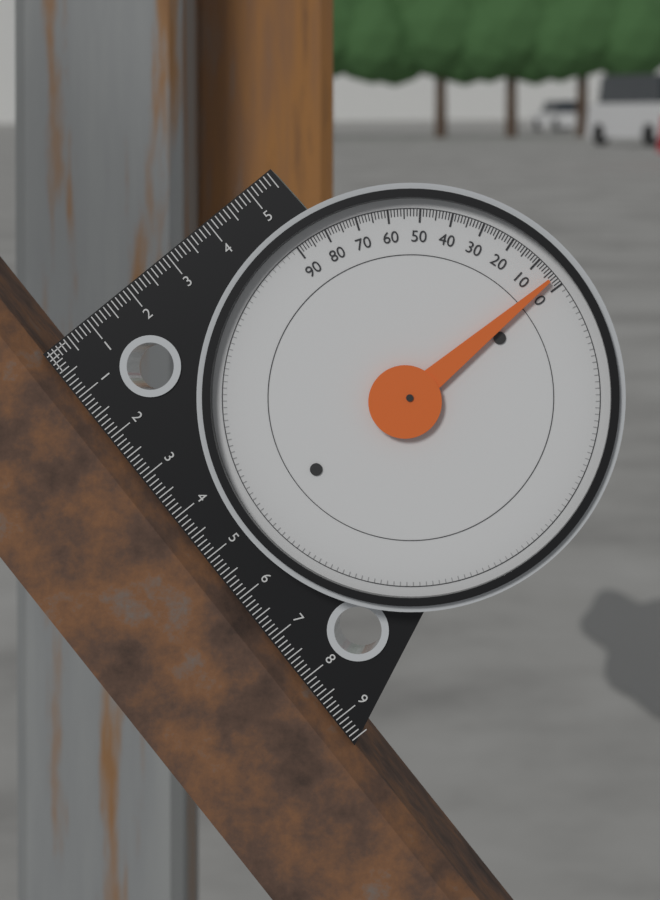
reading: 3 (no unit)
